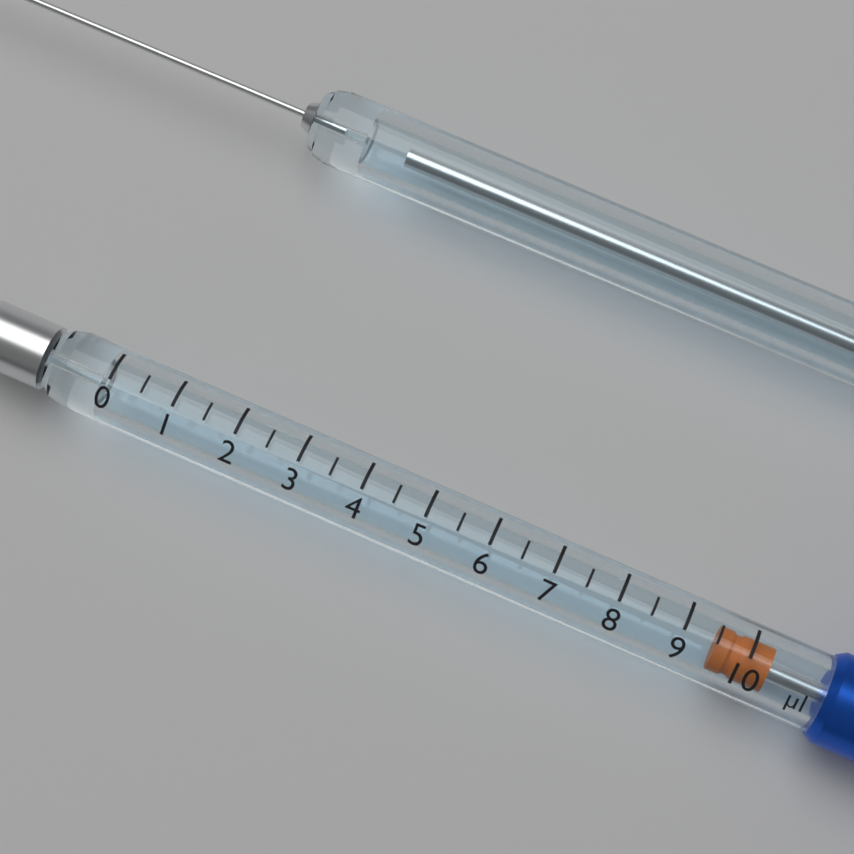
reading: 9.5 µl
